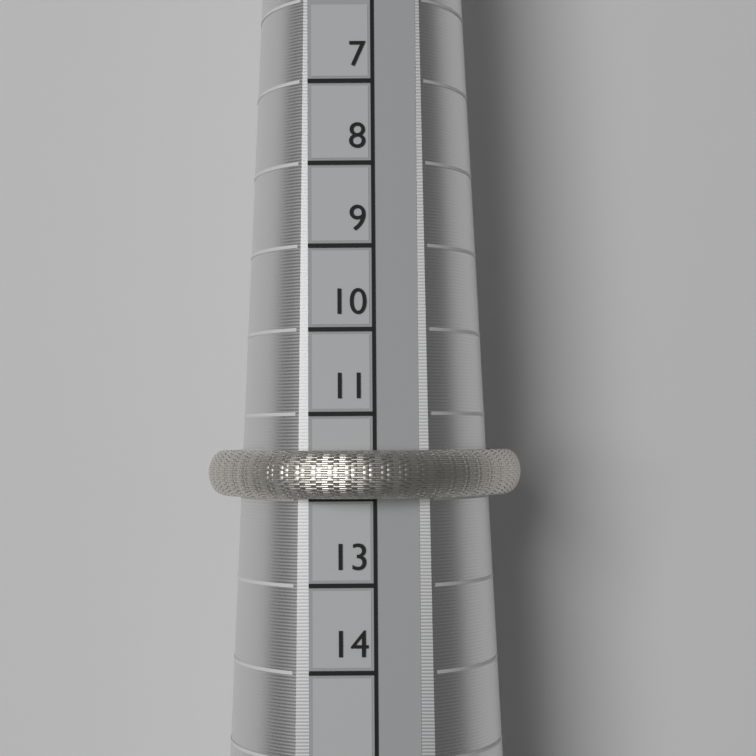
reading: 12 (no unit)
